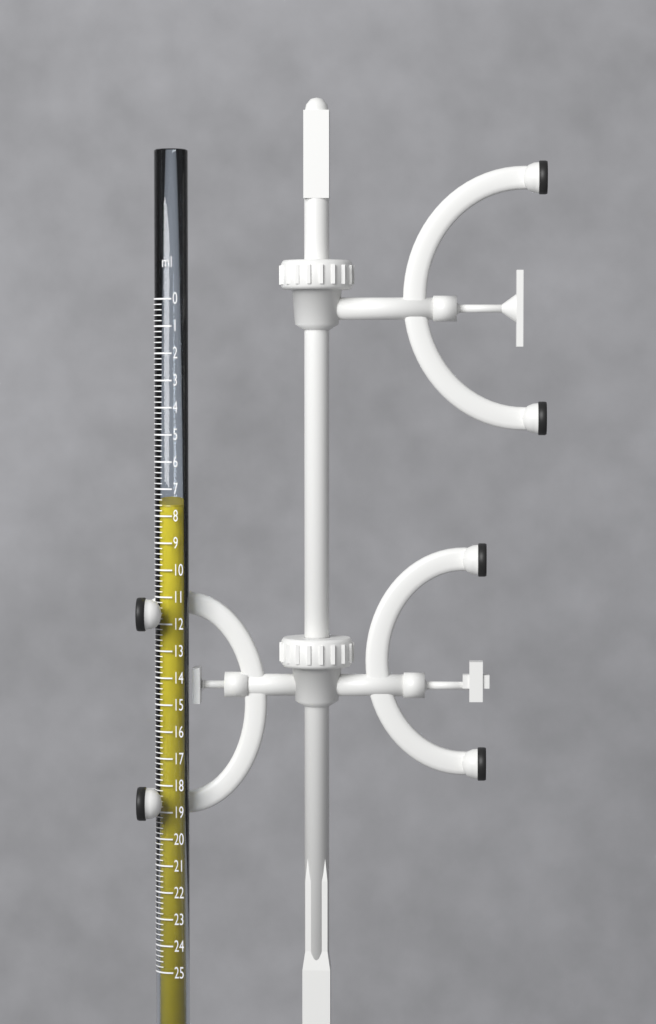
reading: 7.6 ml
